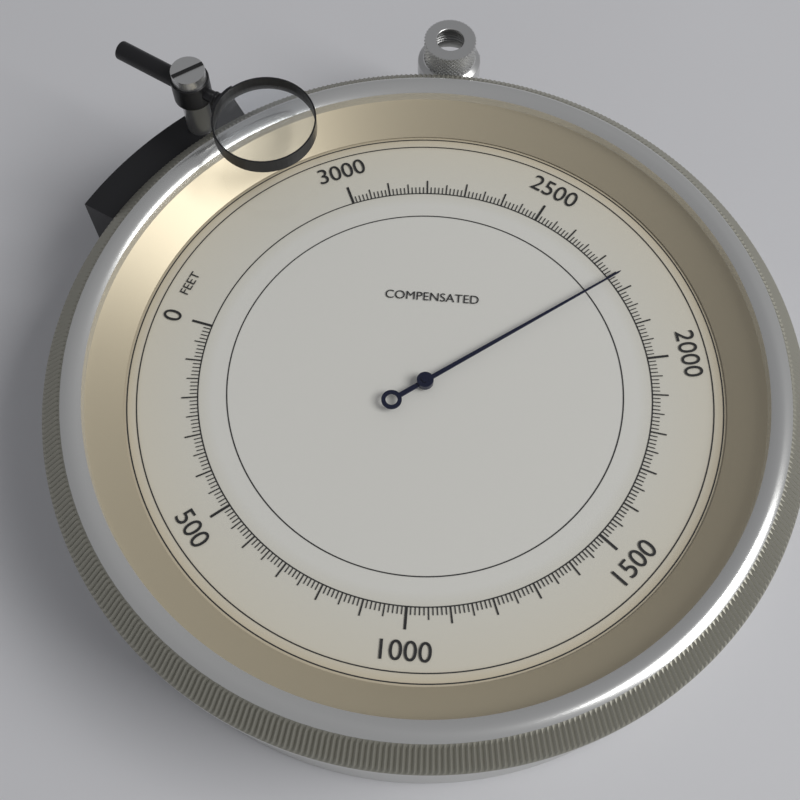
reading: 2240 feet
